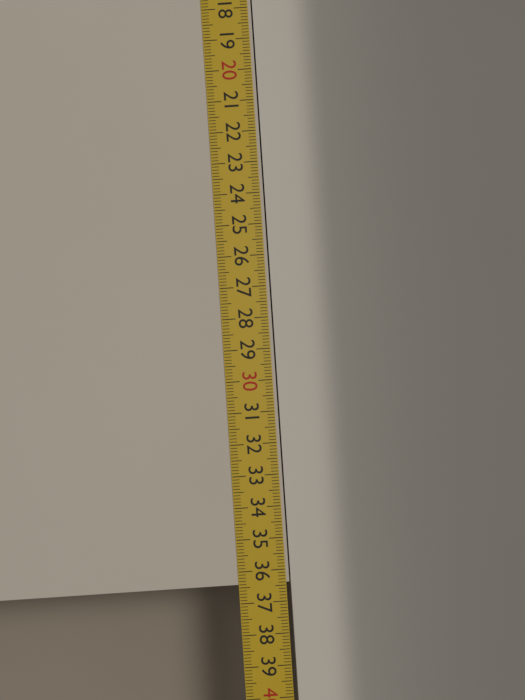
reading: 36.4 cm
